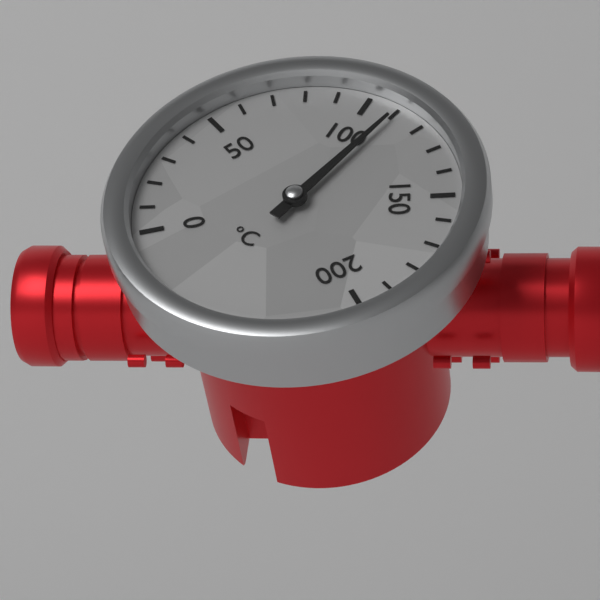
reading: 110 °C
